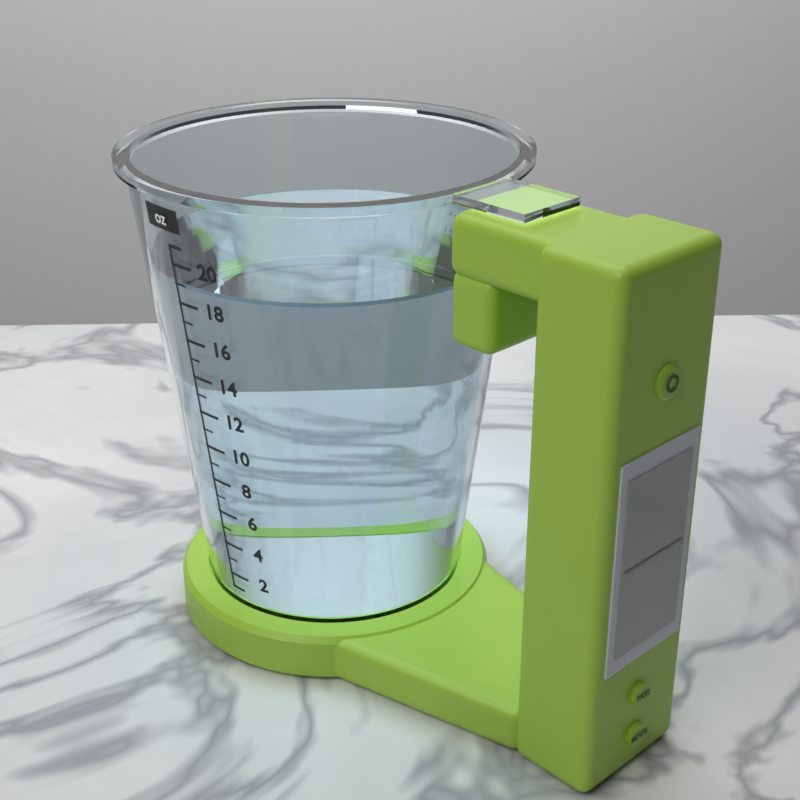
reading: 19 oz
